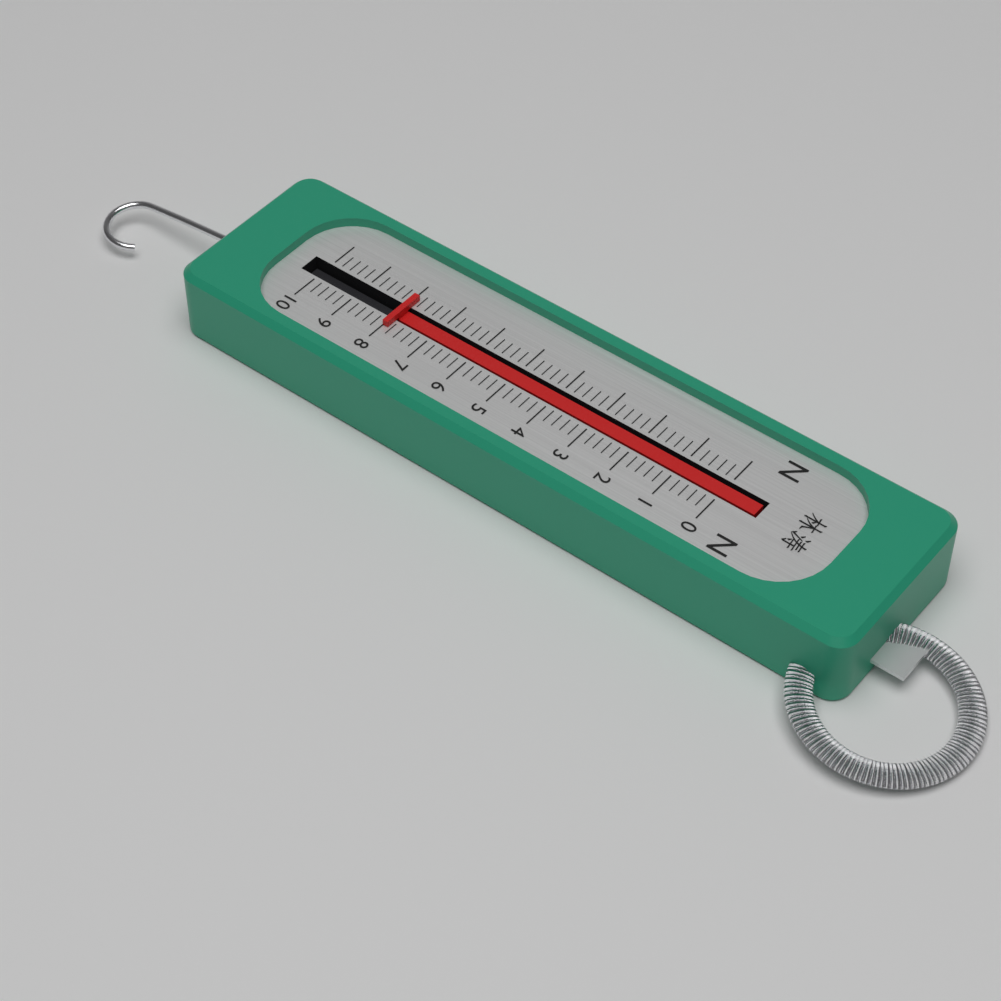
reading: 8.0 N
